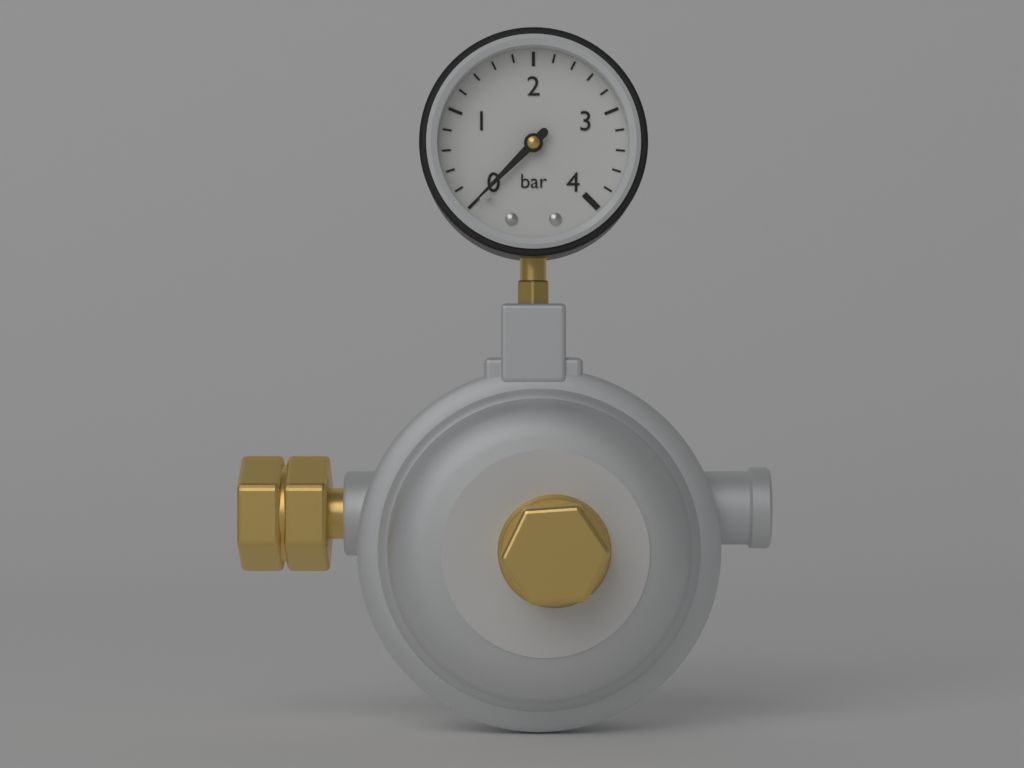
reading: 0.0 bar
